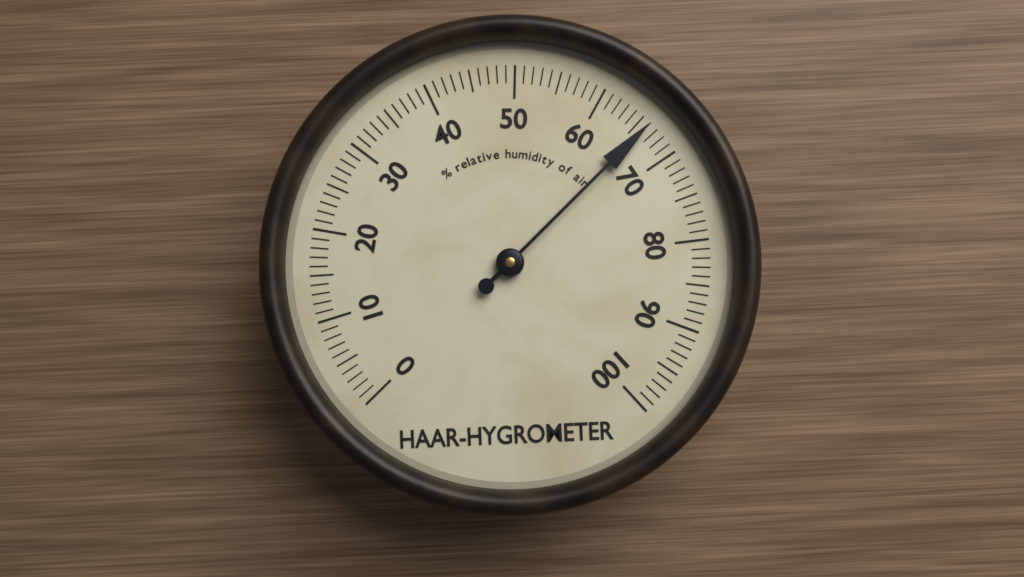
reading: 66 %
